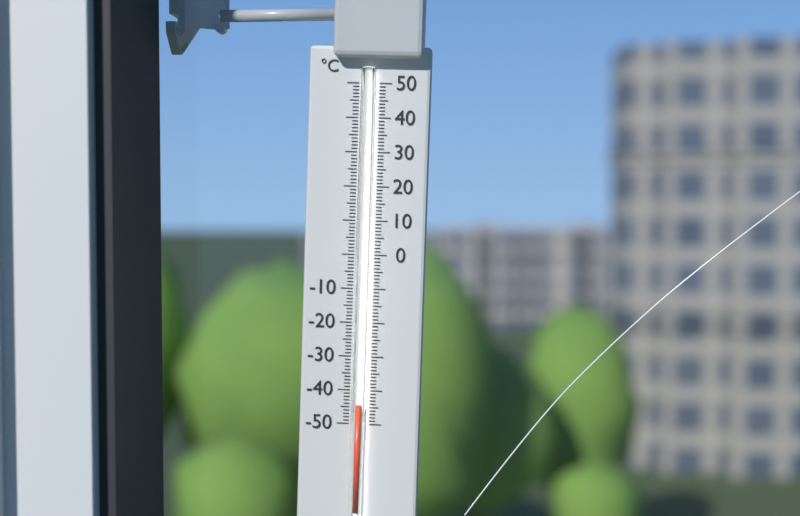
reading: -44 °C
